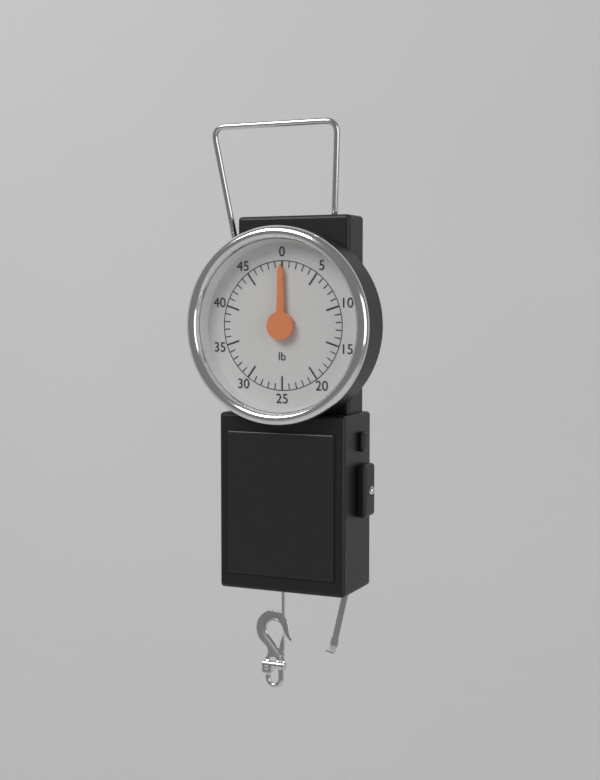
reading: 0 lb
